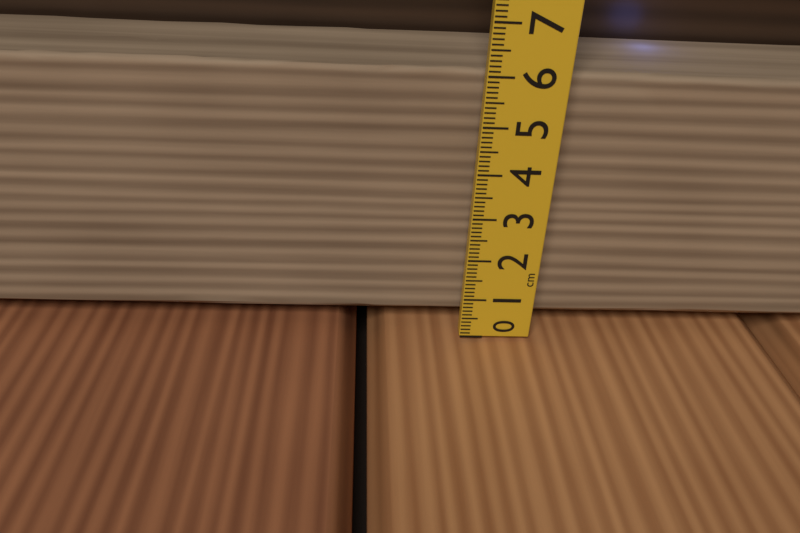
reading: 6.2 cm
